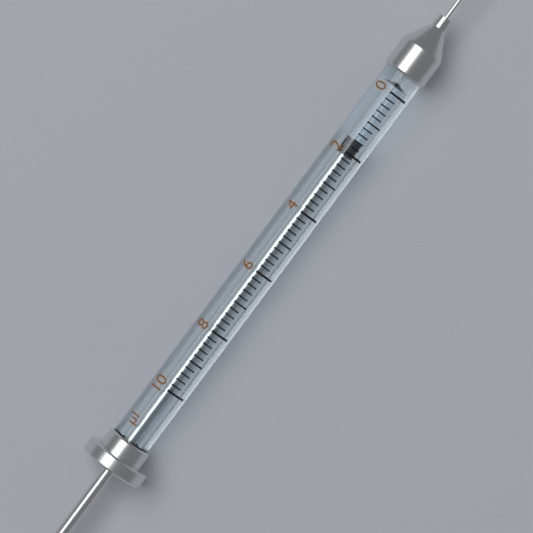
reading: 1.6 µl
